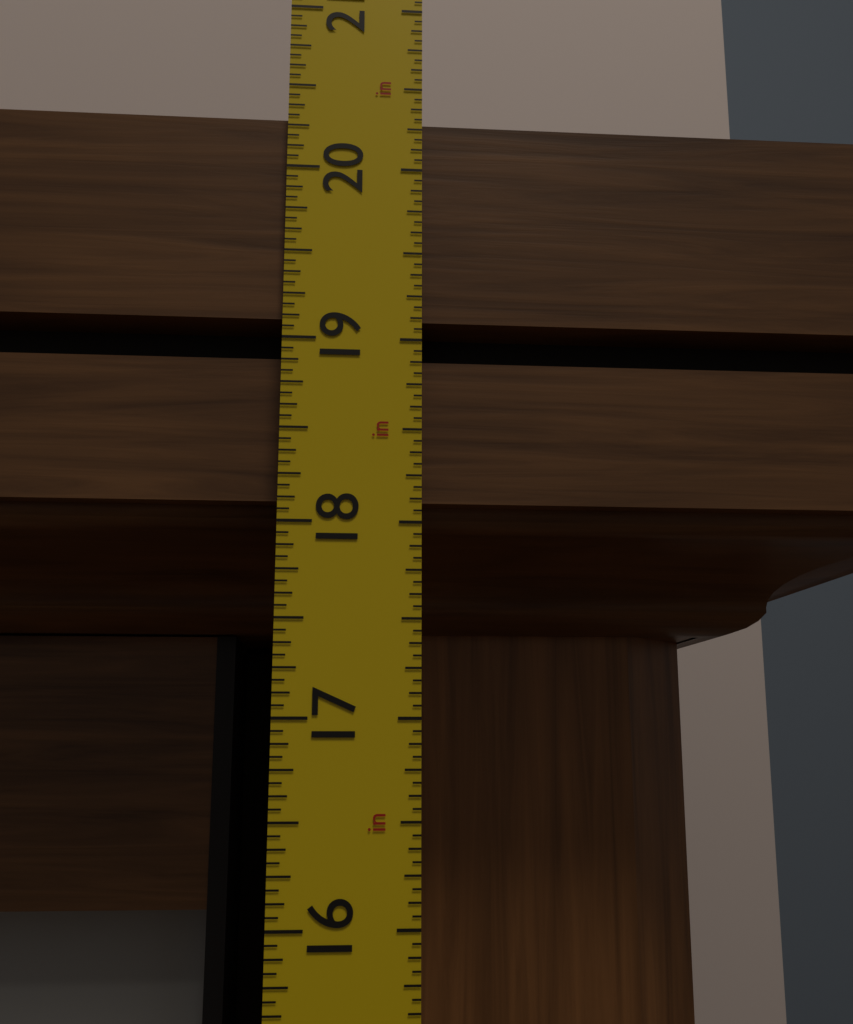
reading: 20.3125 in
